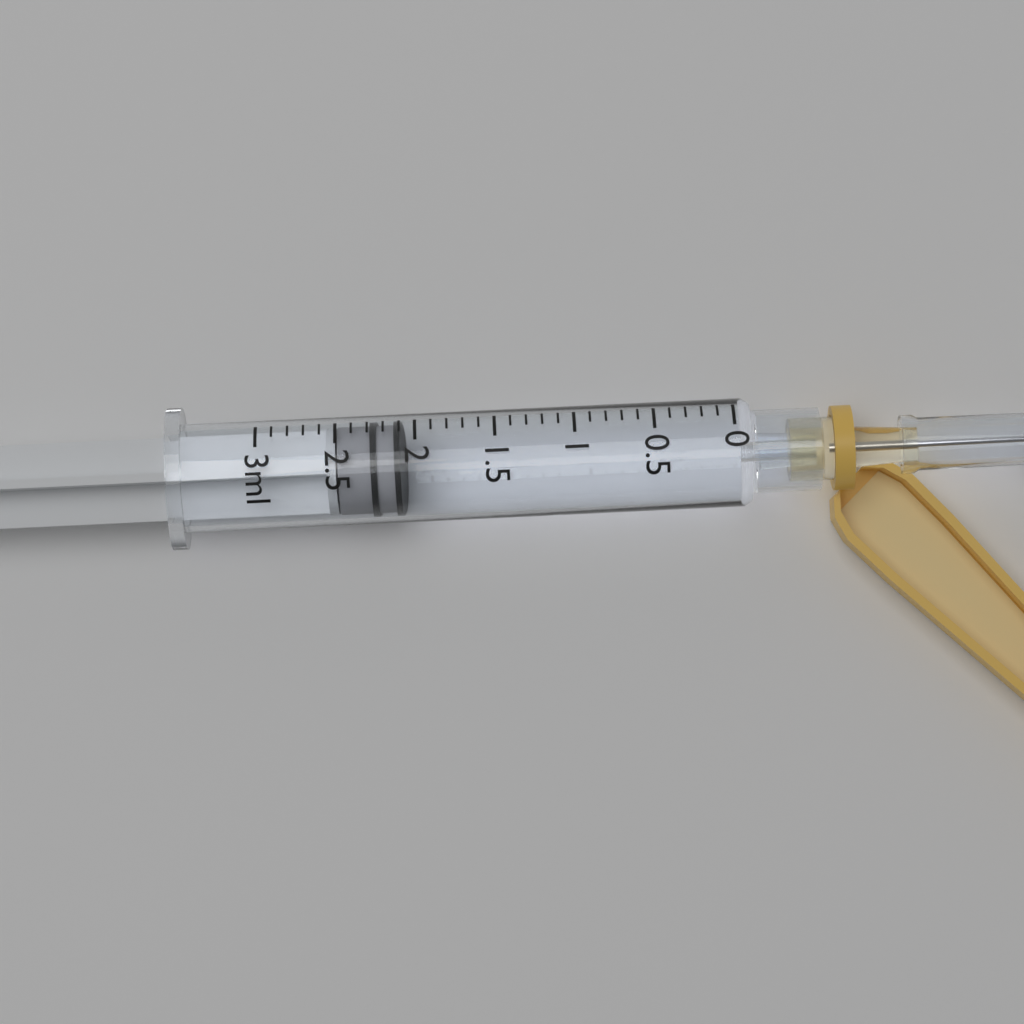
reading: 2.1 ml
